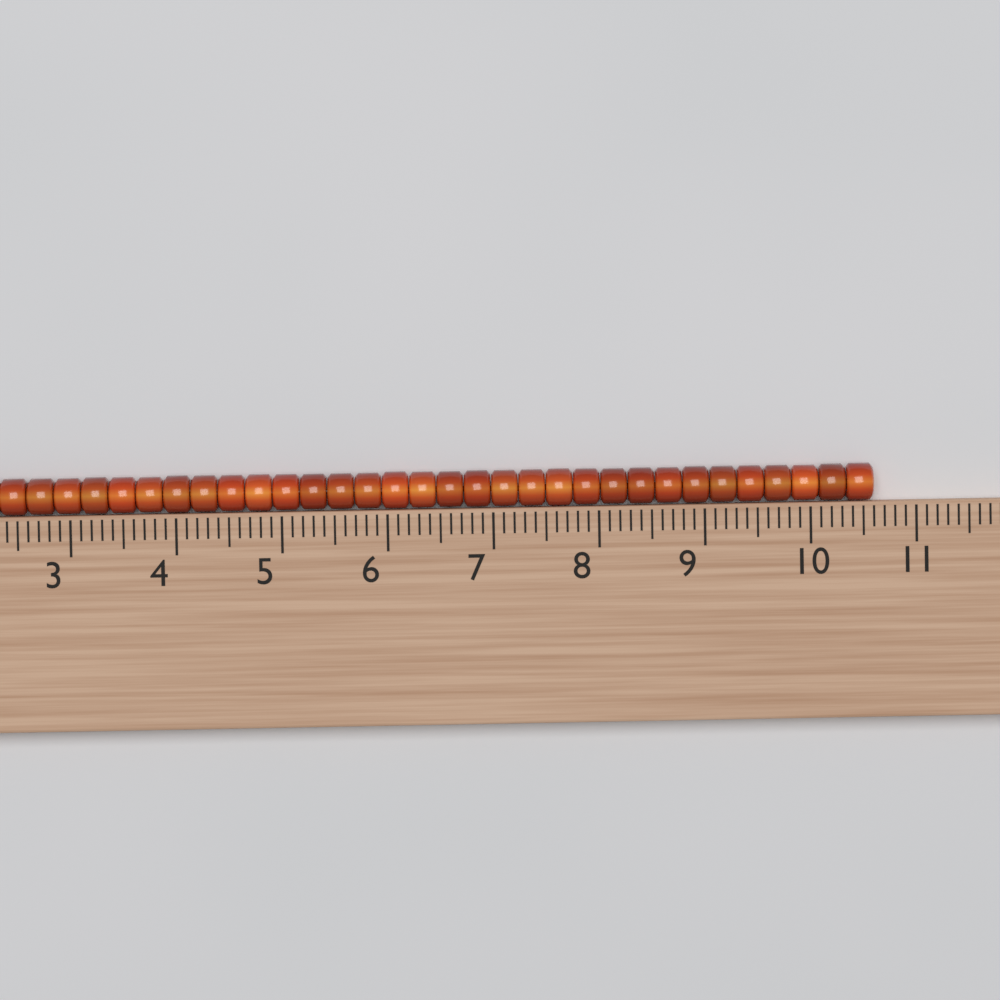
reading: 10.6 (no unit)
